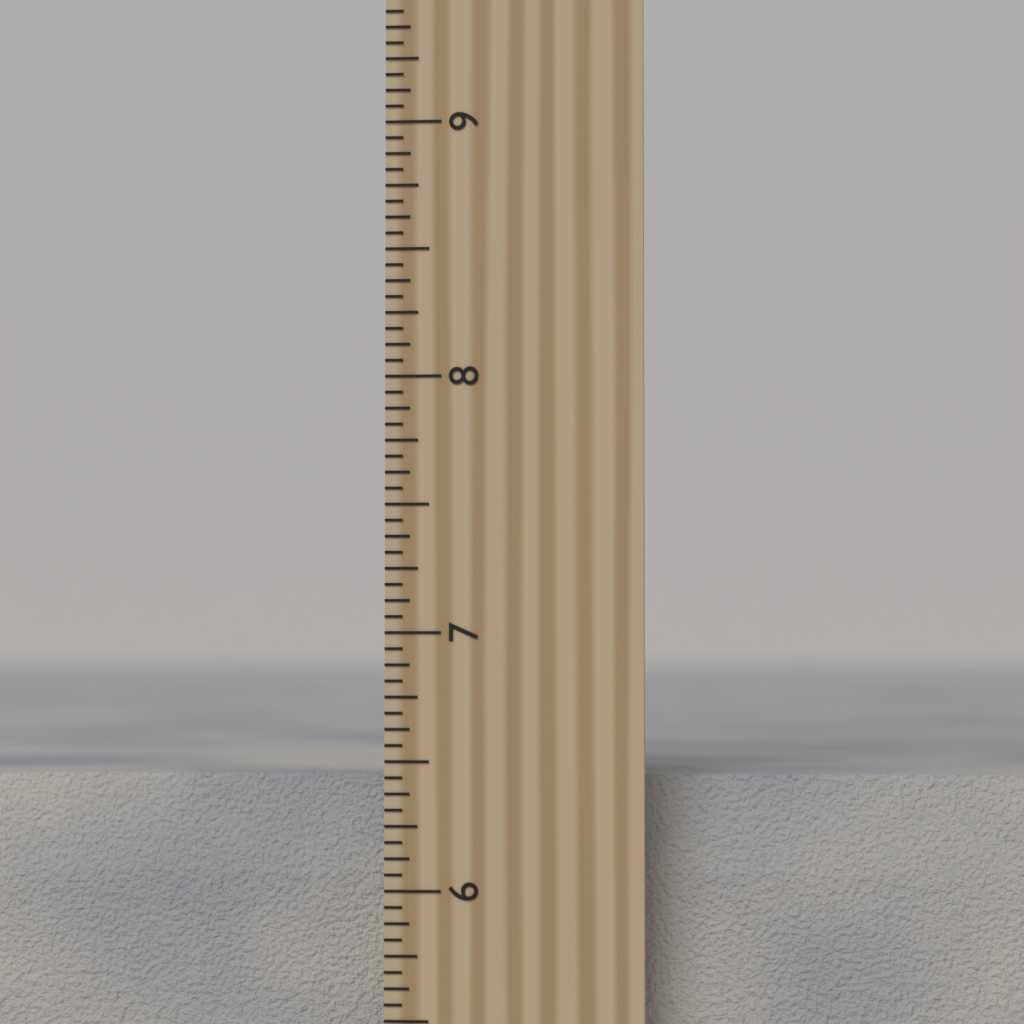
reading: 6.4375 inch
